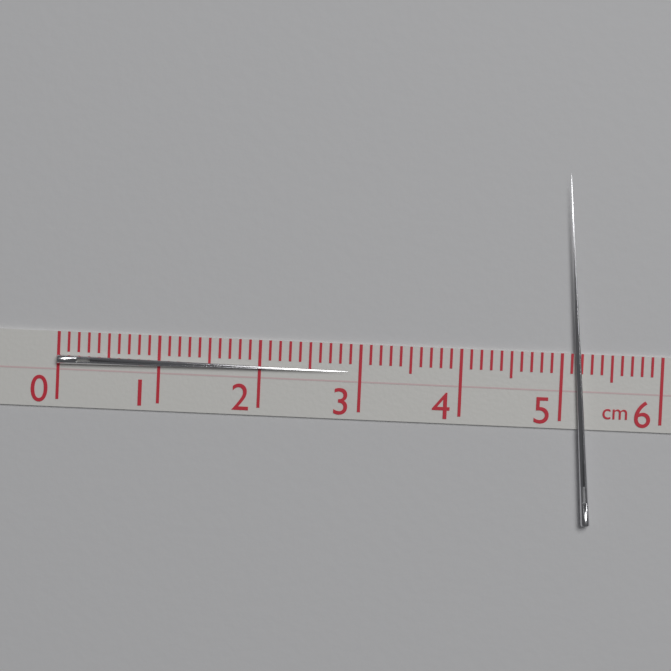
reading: 2.9 cm
